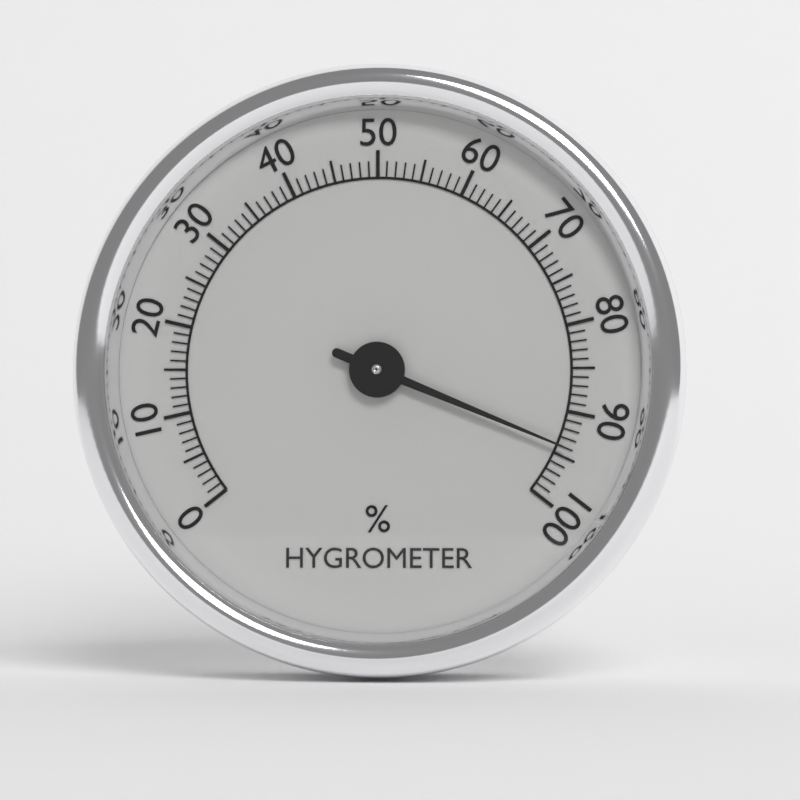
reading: 94 %
